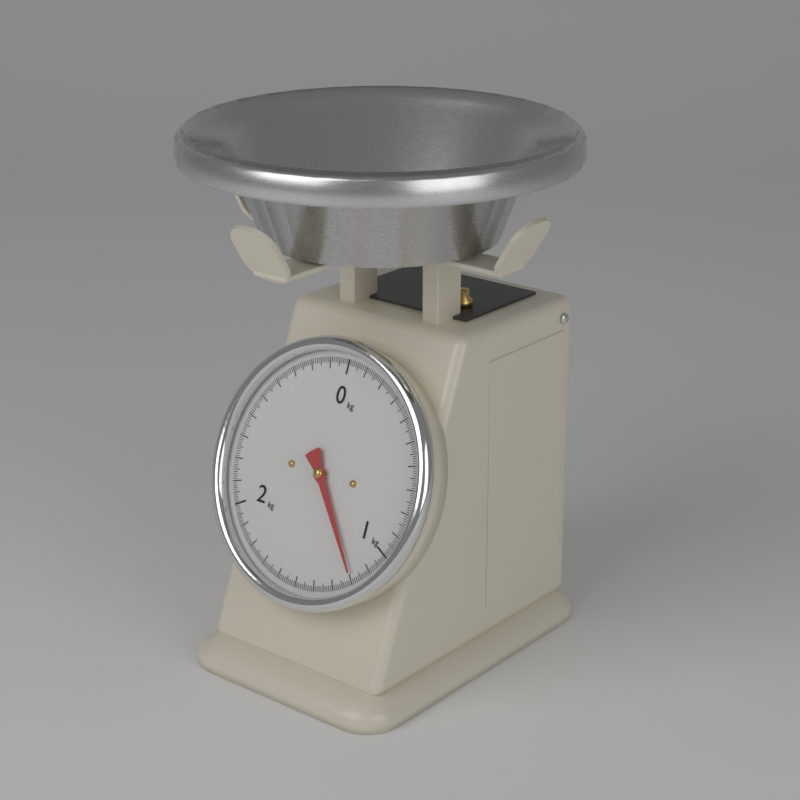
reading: 1.19 kg
